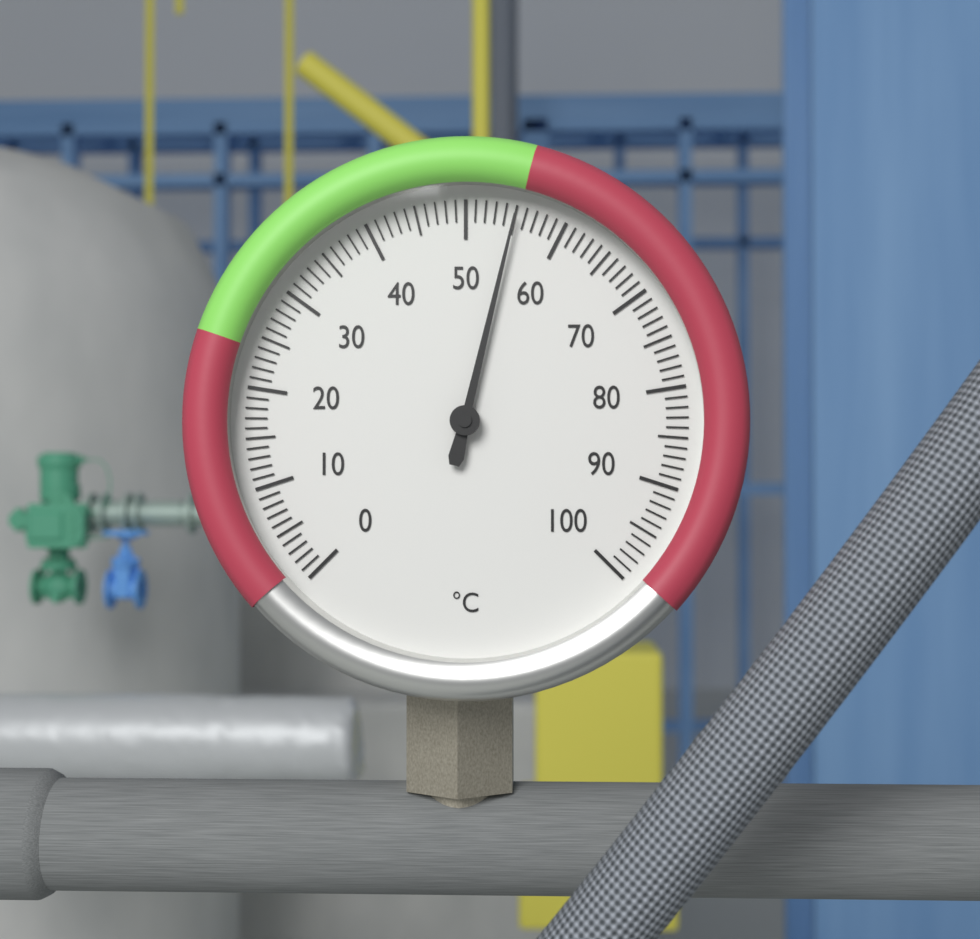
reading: 55 °C
